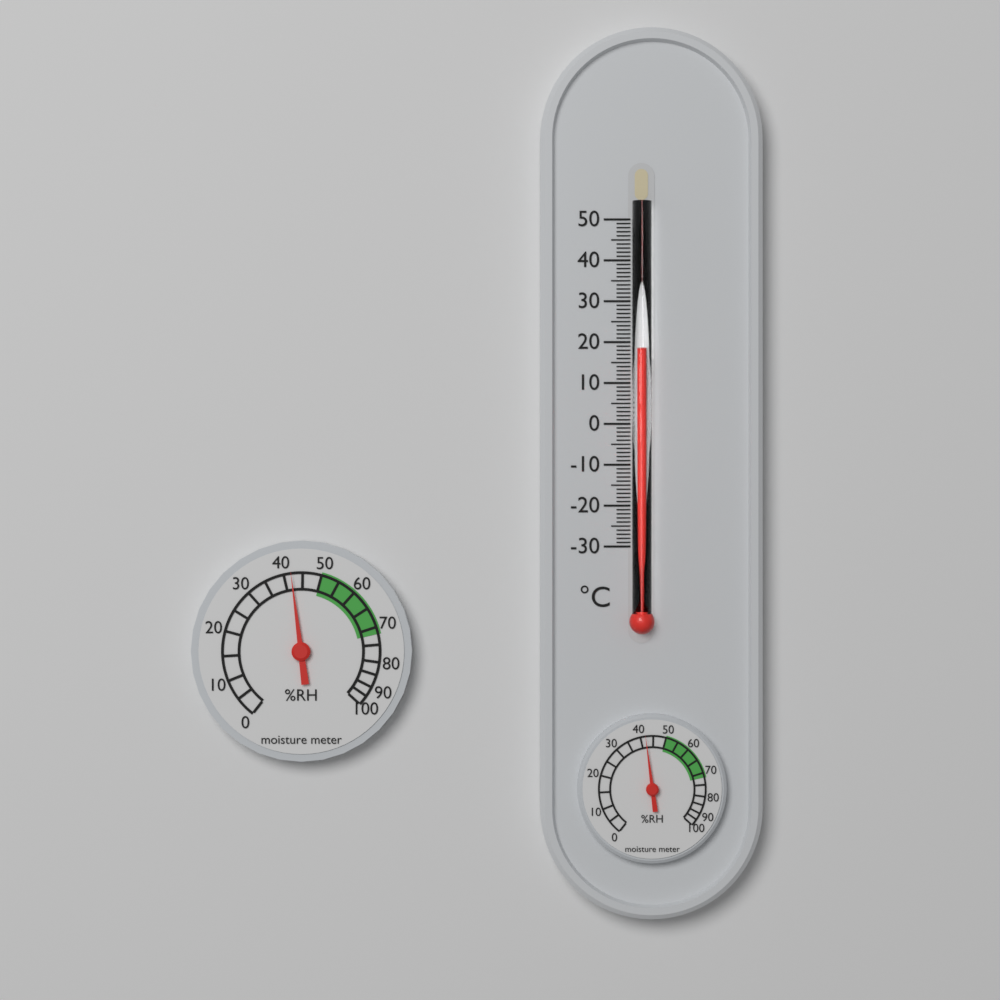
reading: 18 °C
